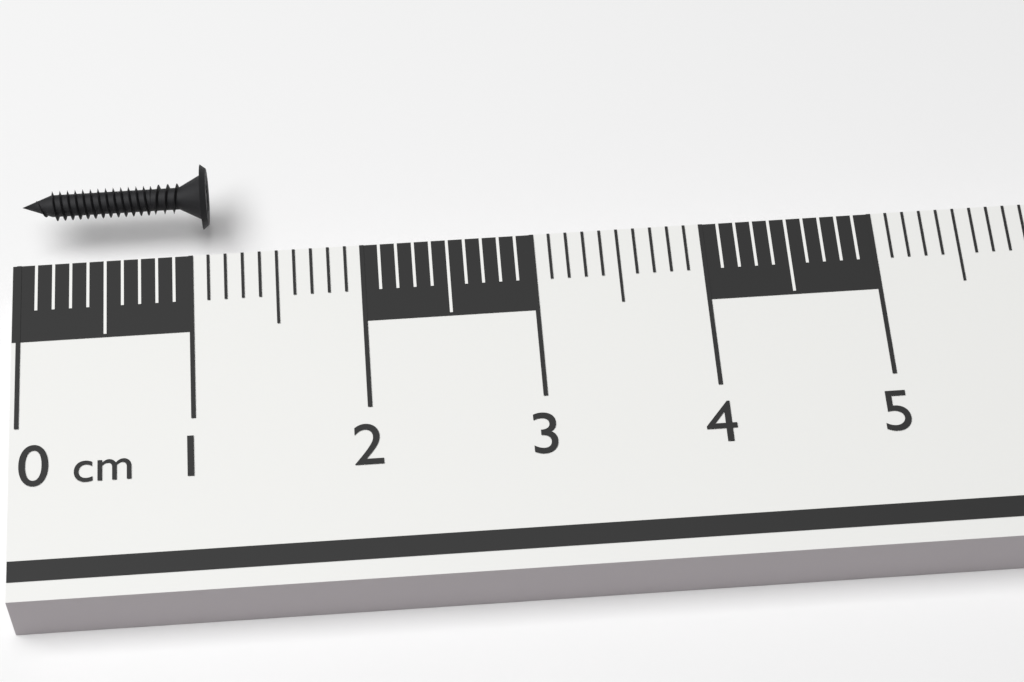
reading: 1.1 cm
